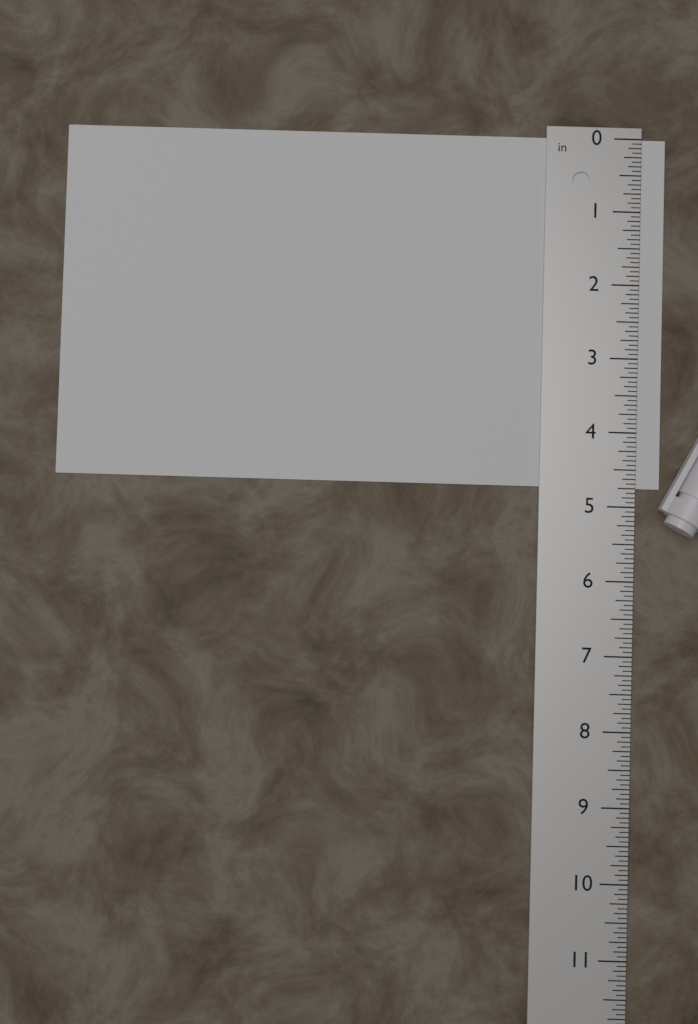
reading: 4.7500 in
